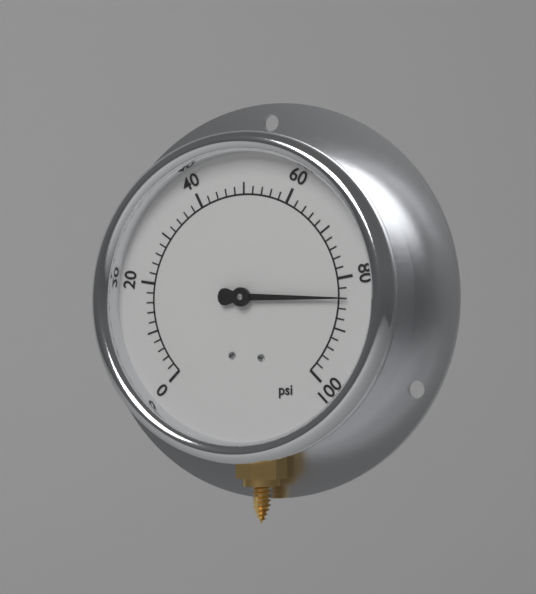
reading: 84 psi
